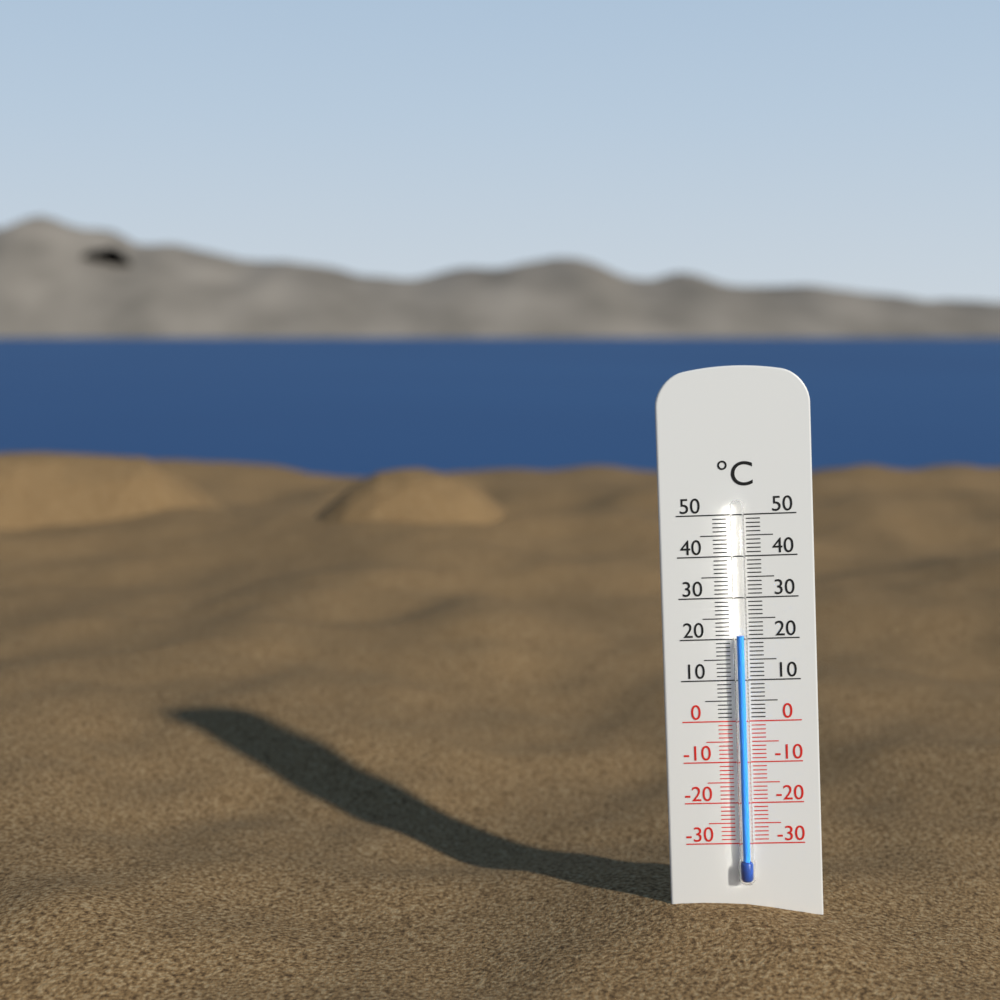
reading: 21 °C
